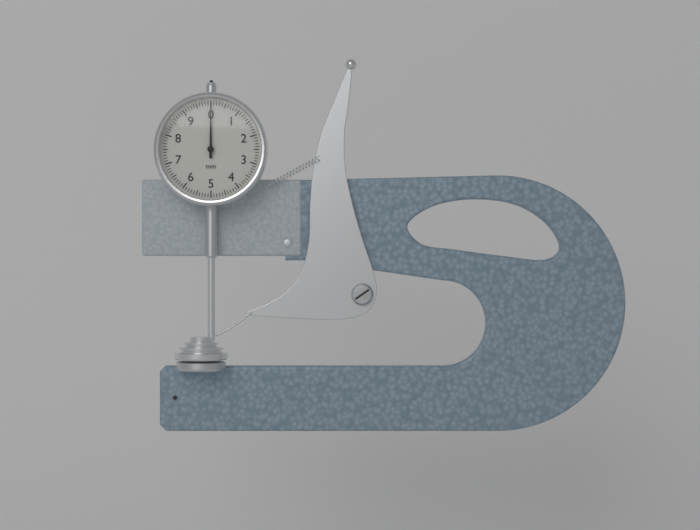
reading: 0.0 mm
